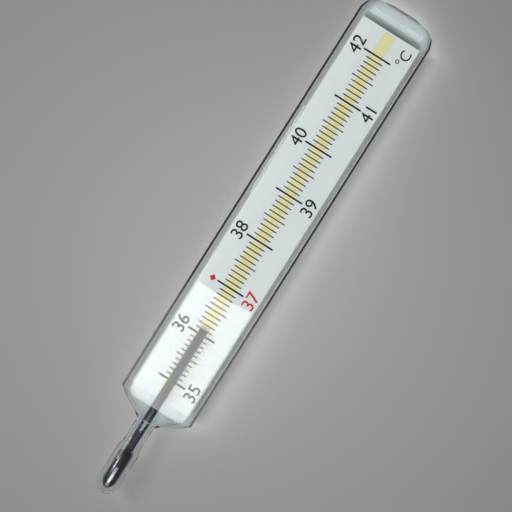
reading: 36.1 °C
